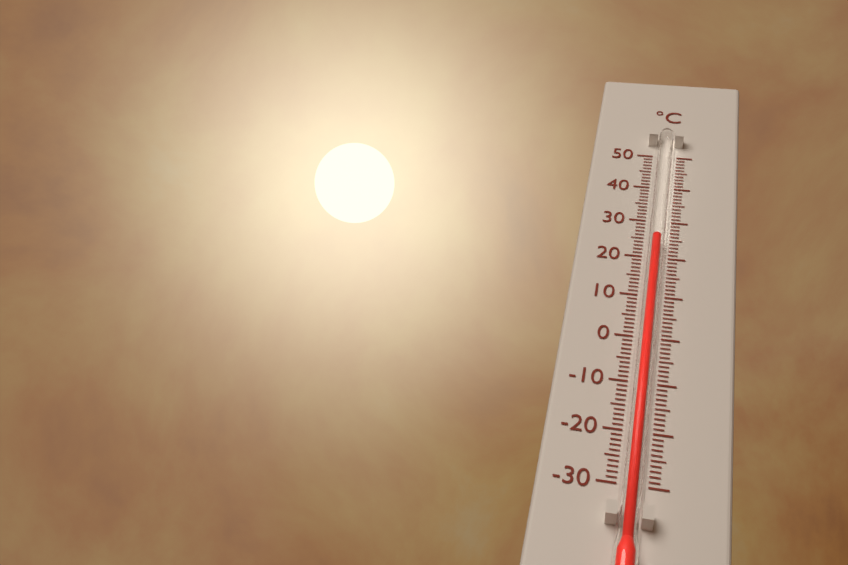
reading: 24 °C
